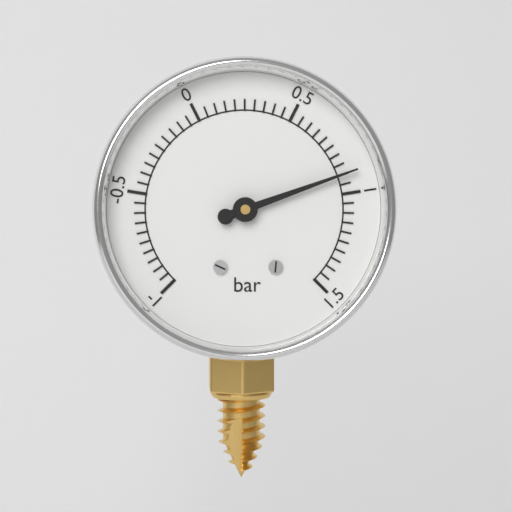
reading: 0.90 bar
